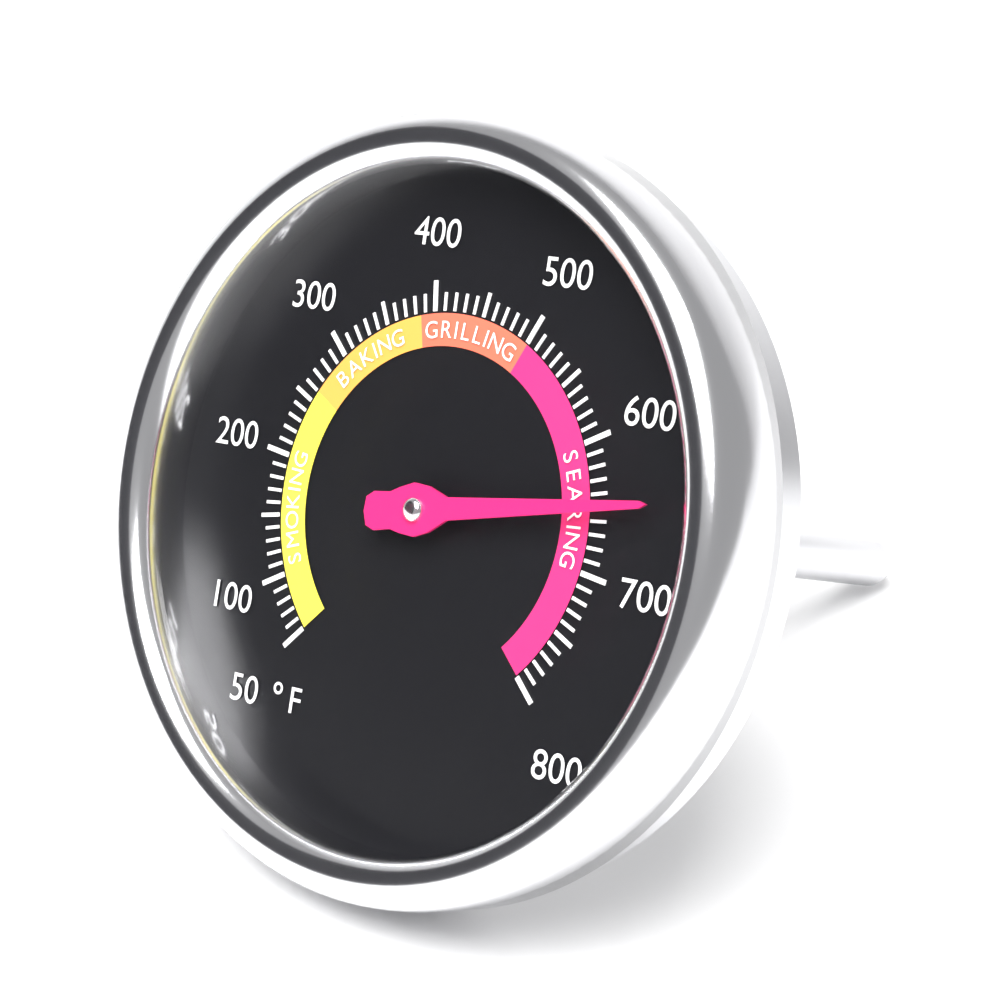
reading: 650 °F
